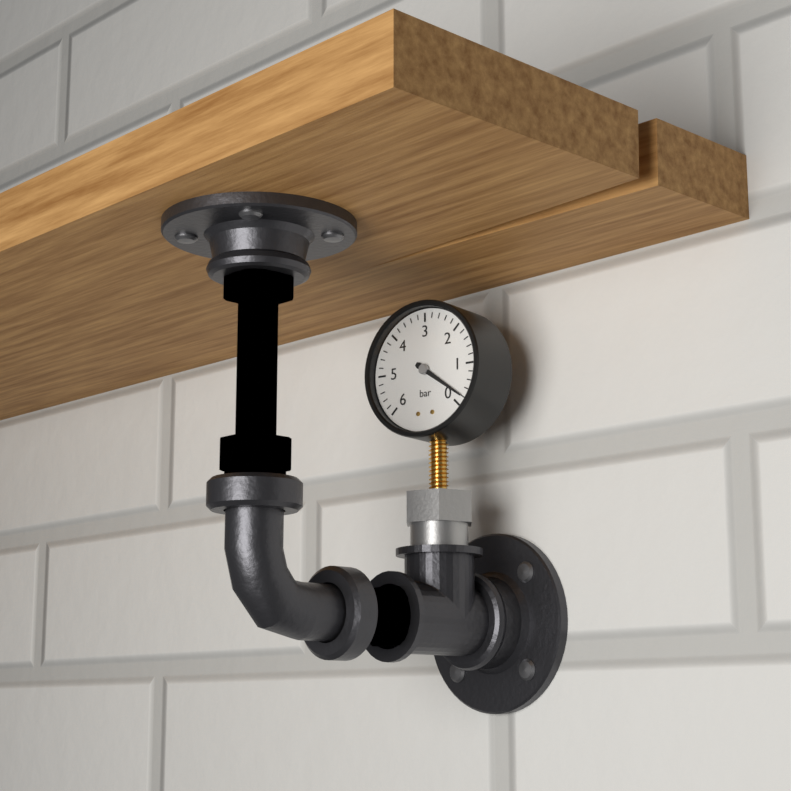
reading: 0.2 bar
